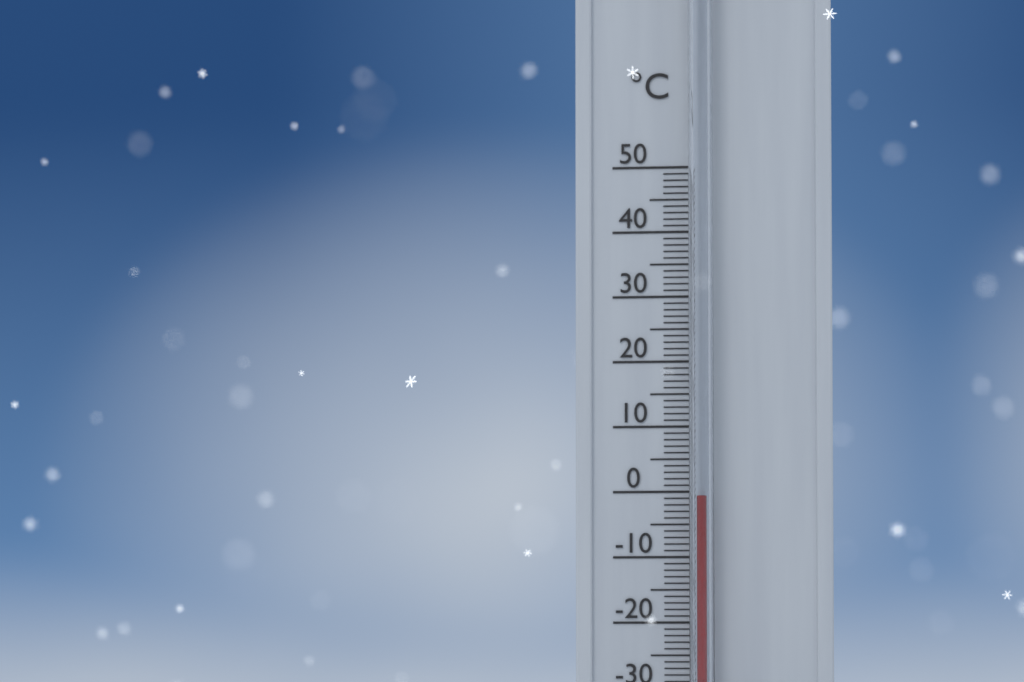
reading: -1 °C
